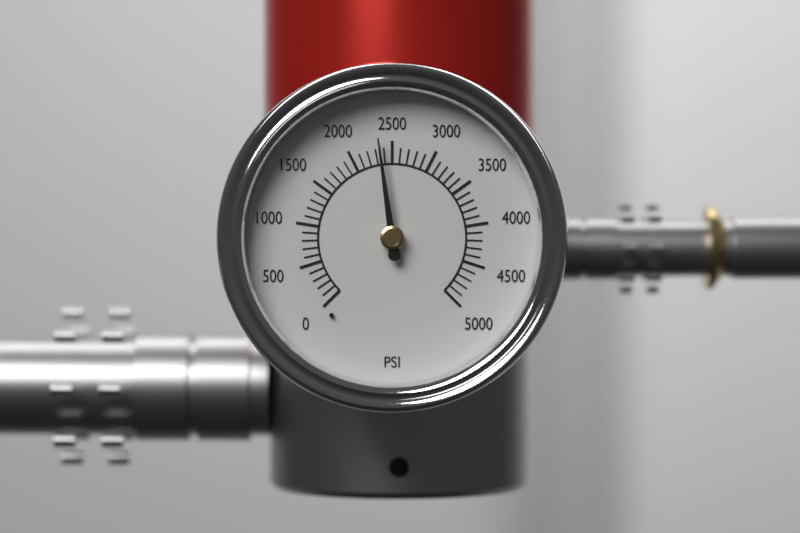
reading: 2350 psi
